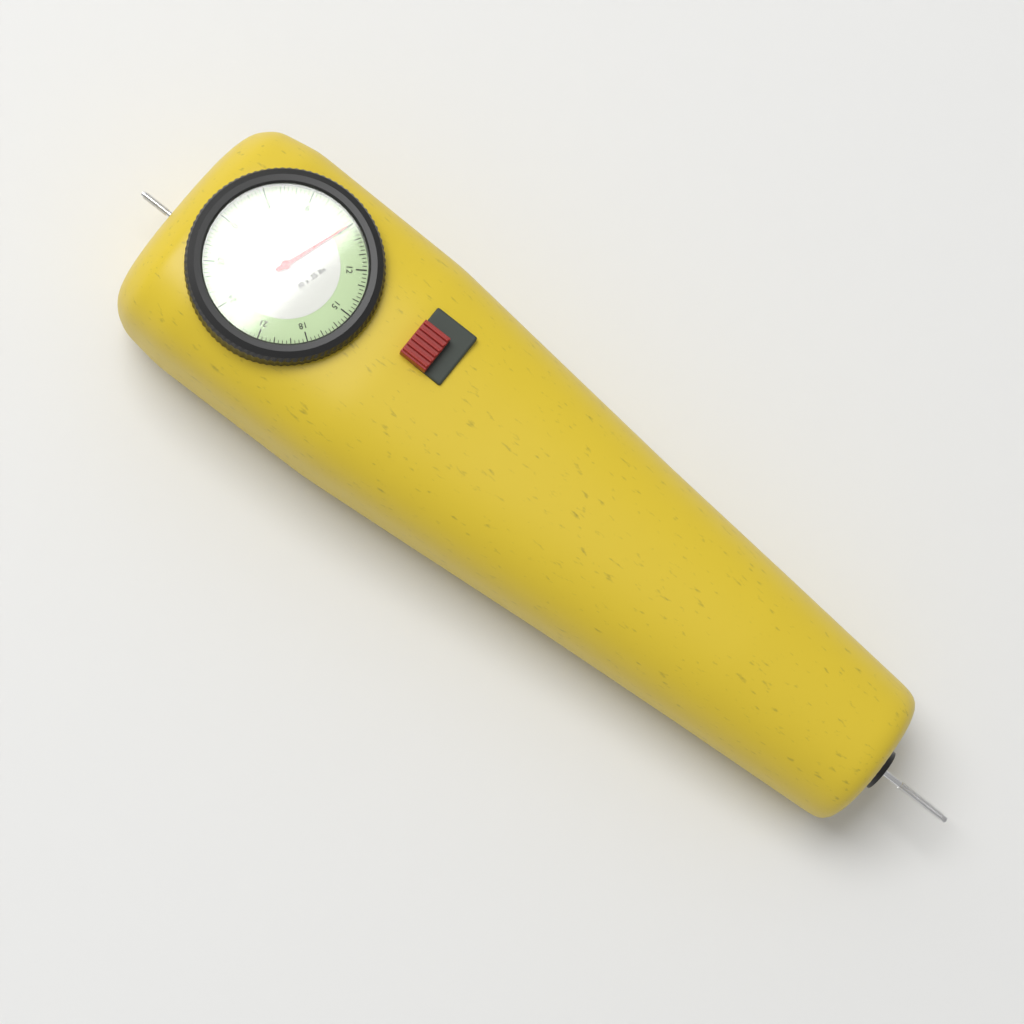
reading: 9.00 lbs
